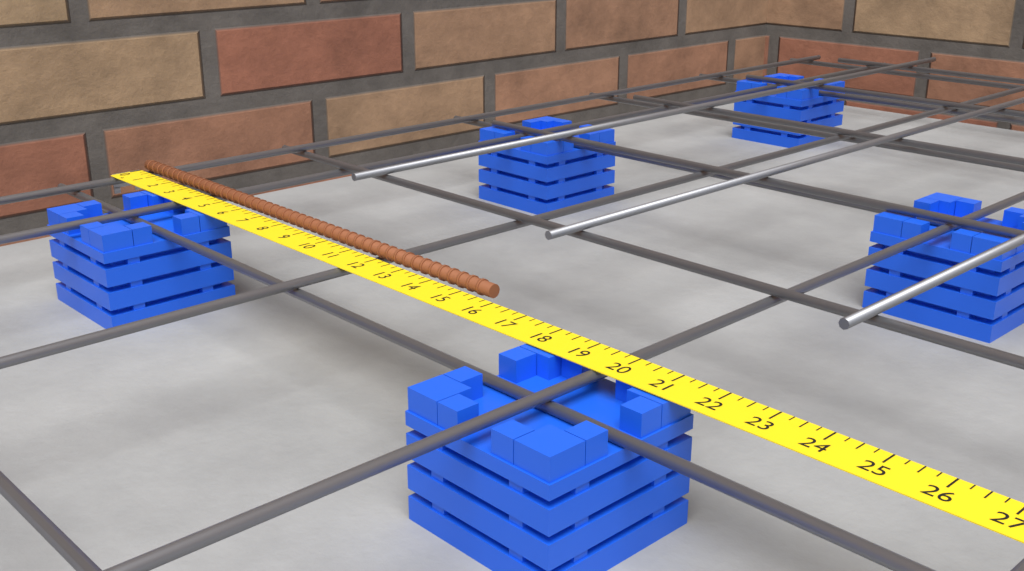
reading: 15.75 in
